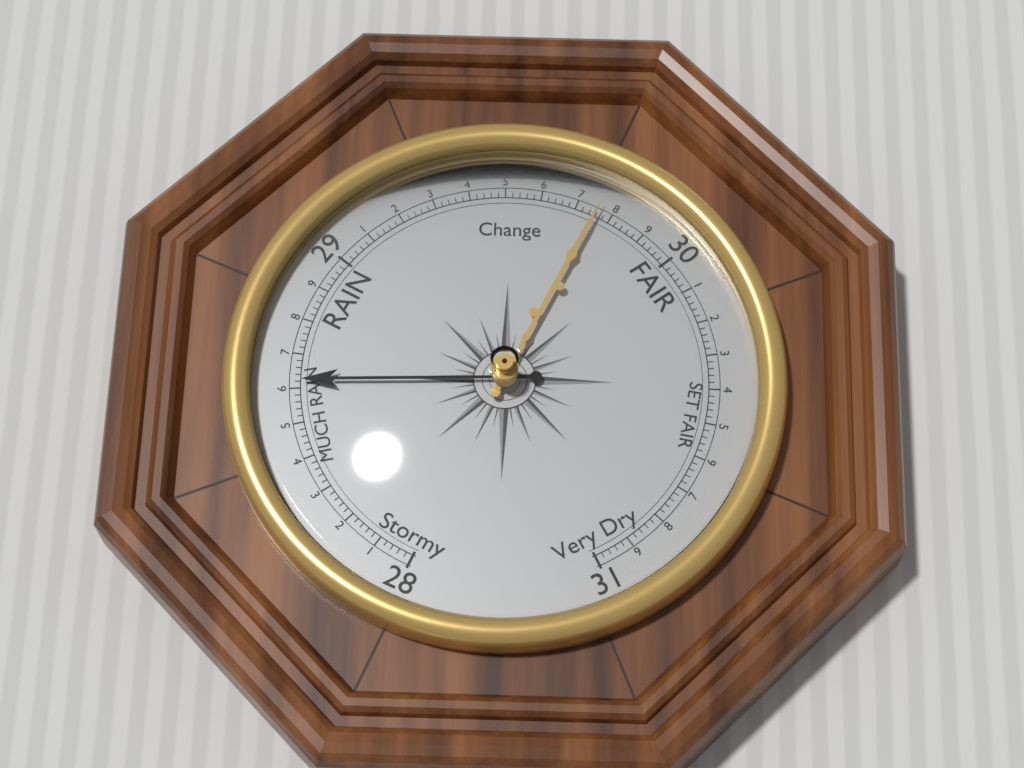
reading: 28.62 (no unit)
